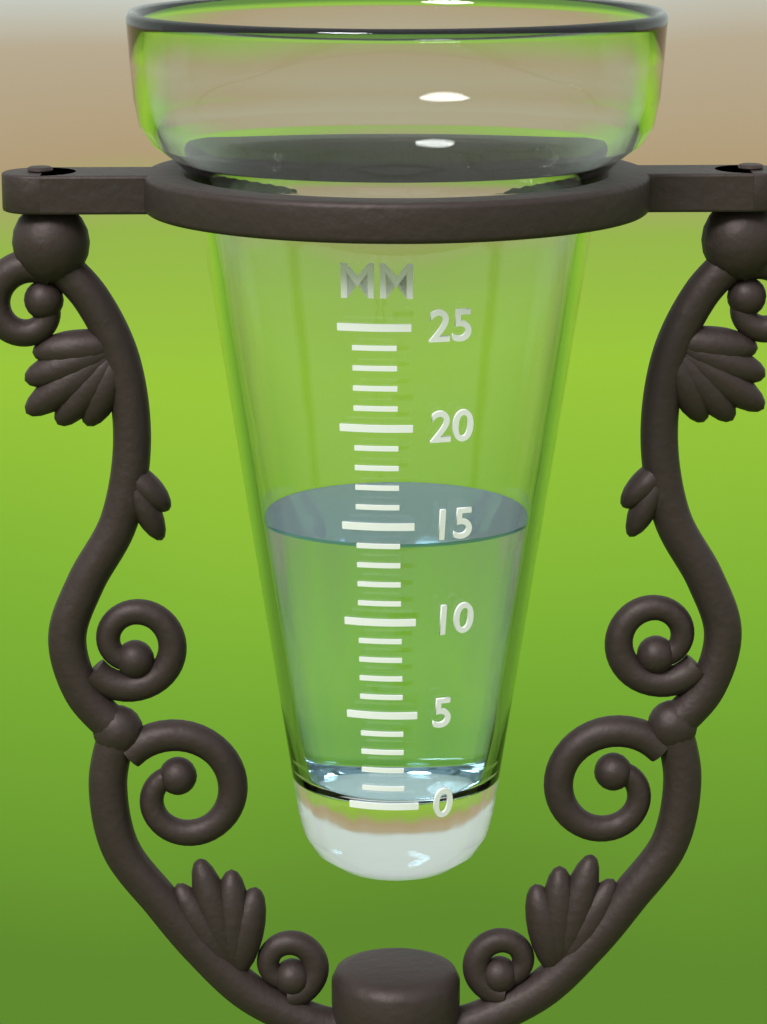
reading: 14 mm
